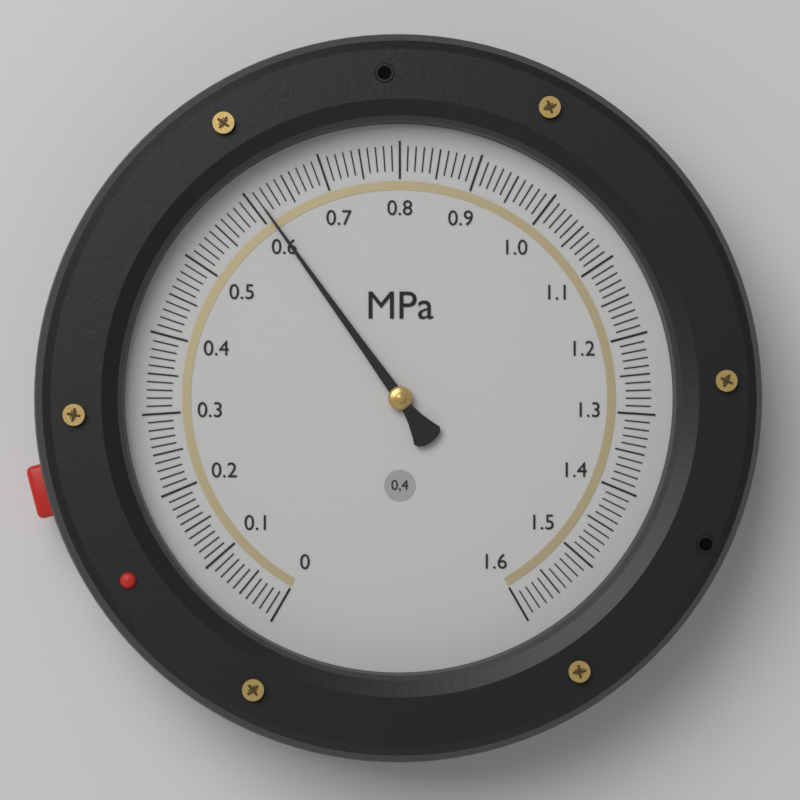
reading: 0.61 MPa
